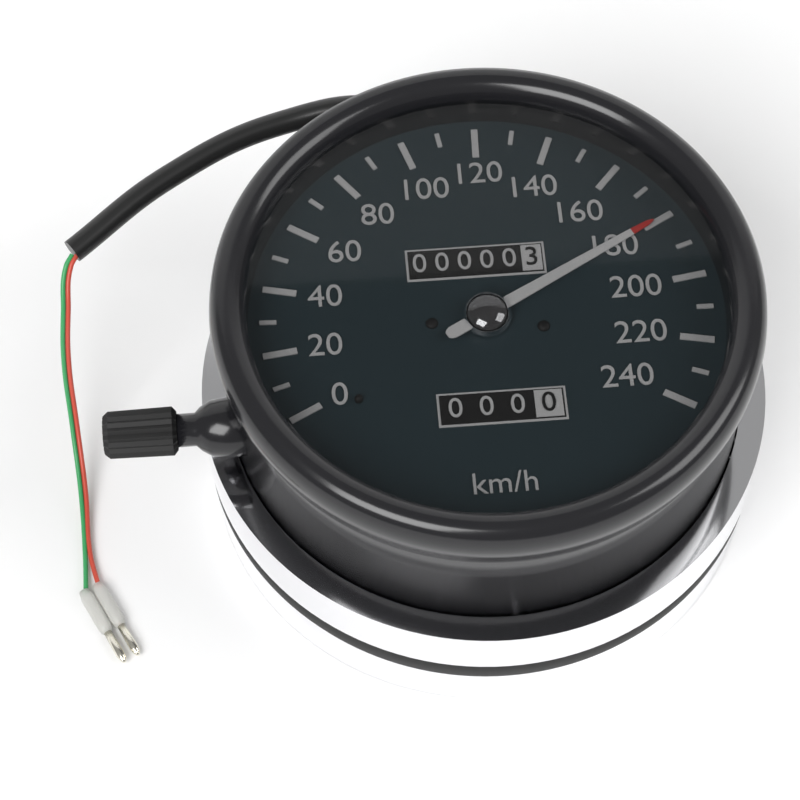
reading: 180 km/h
